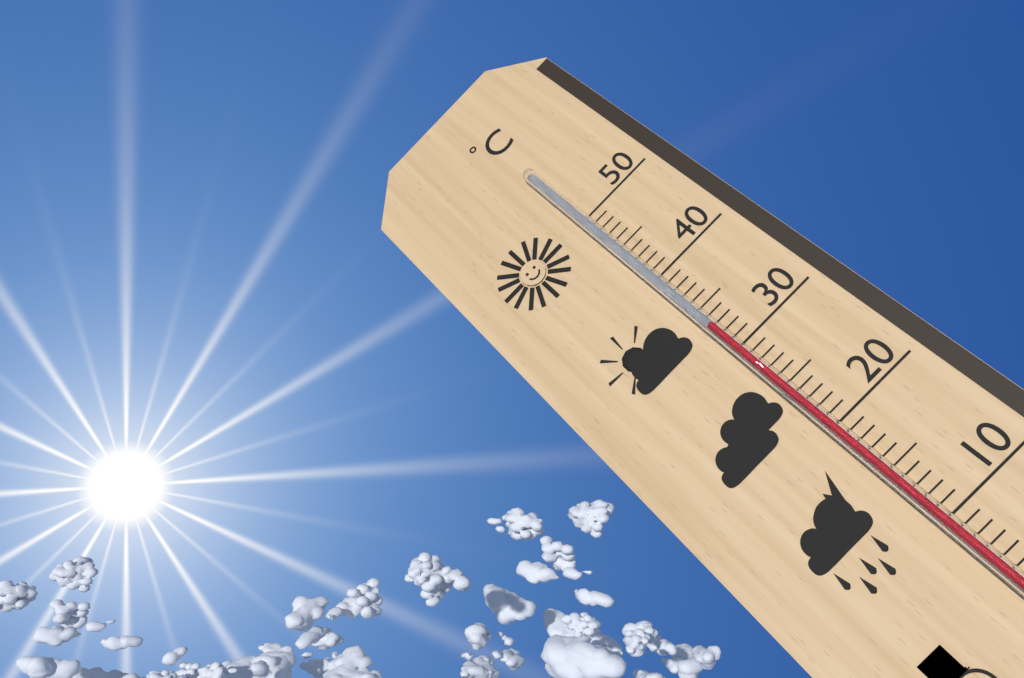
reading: 33 °C
